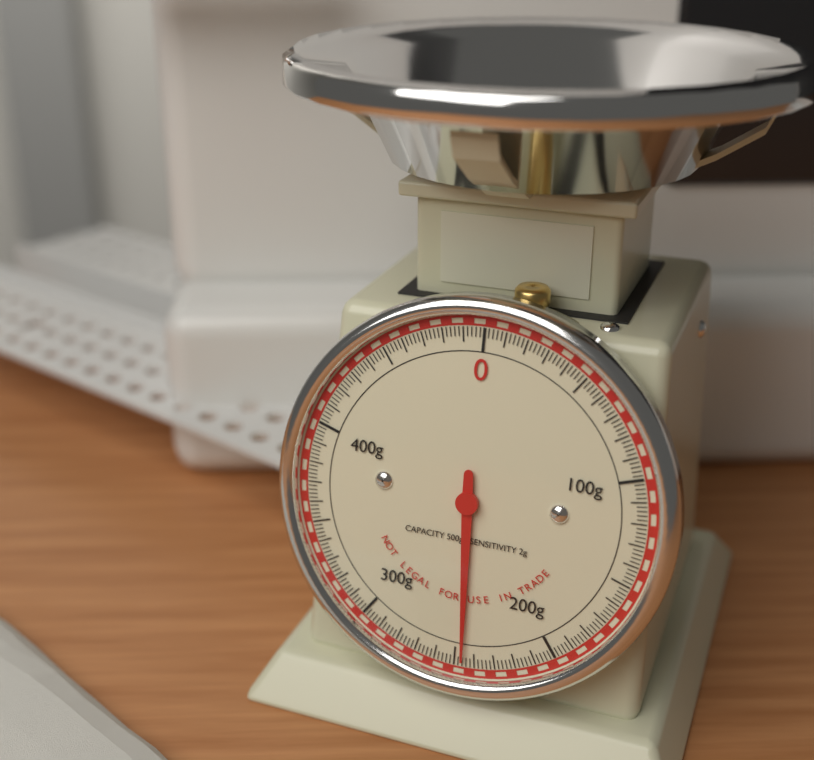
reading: 246 g
